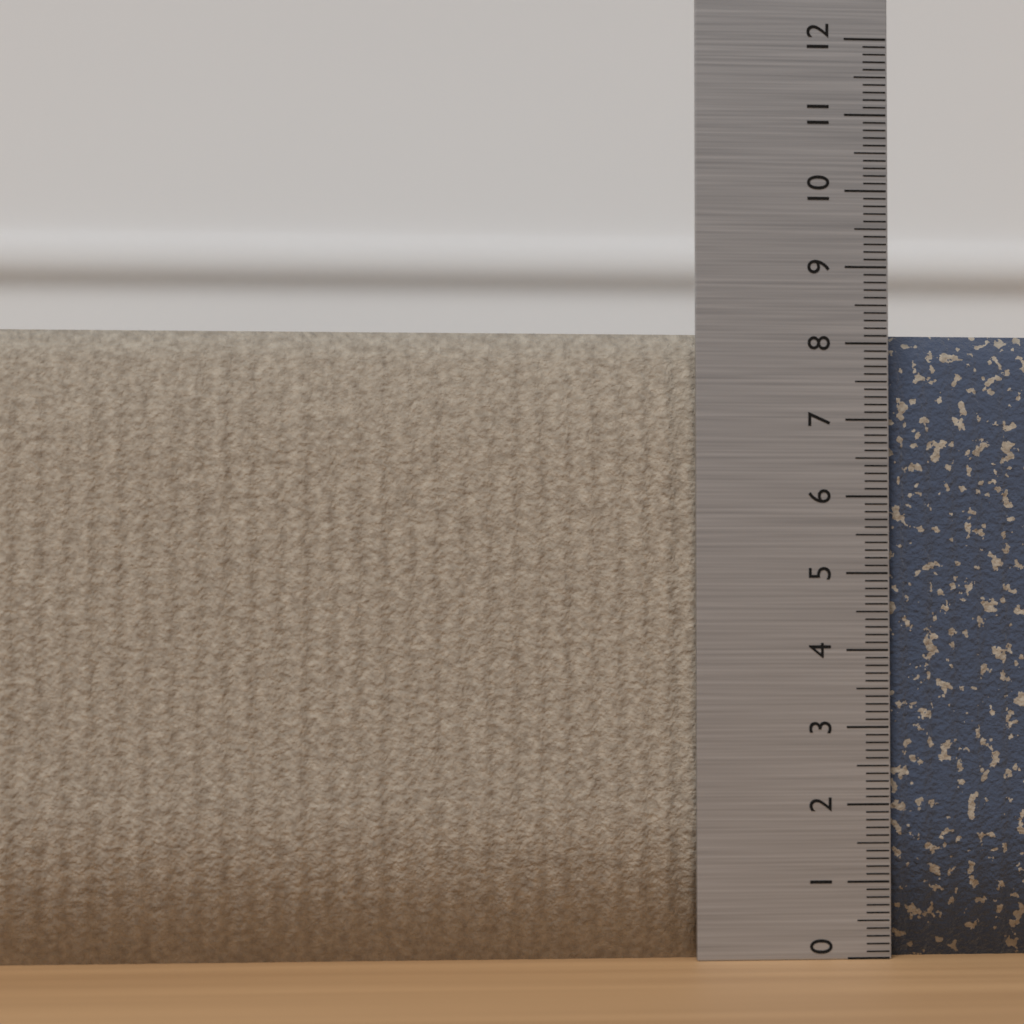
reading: 8.2 (no unit)
